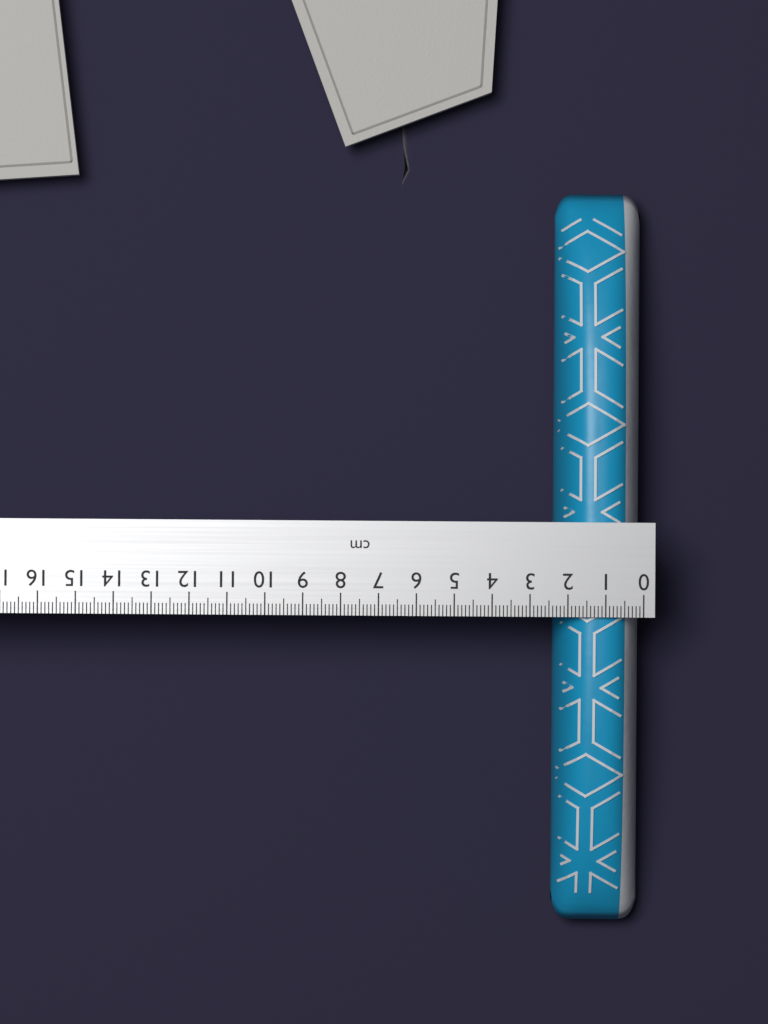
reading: 2.3 cm
